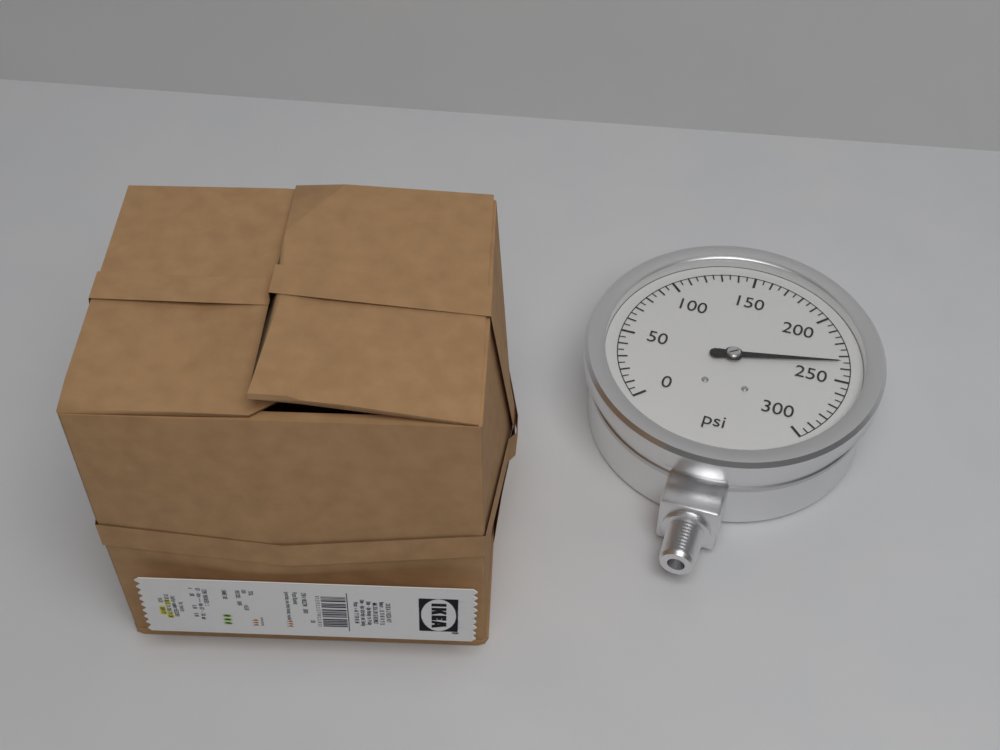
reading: 235 psi
